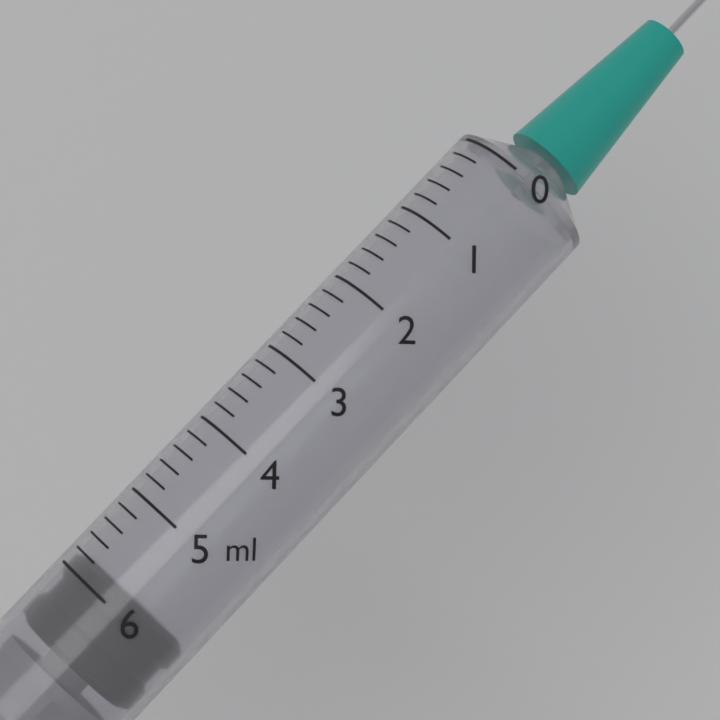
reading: 5.8 ml
